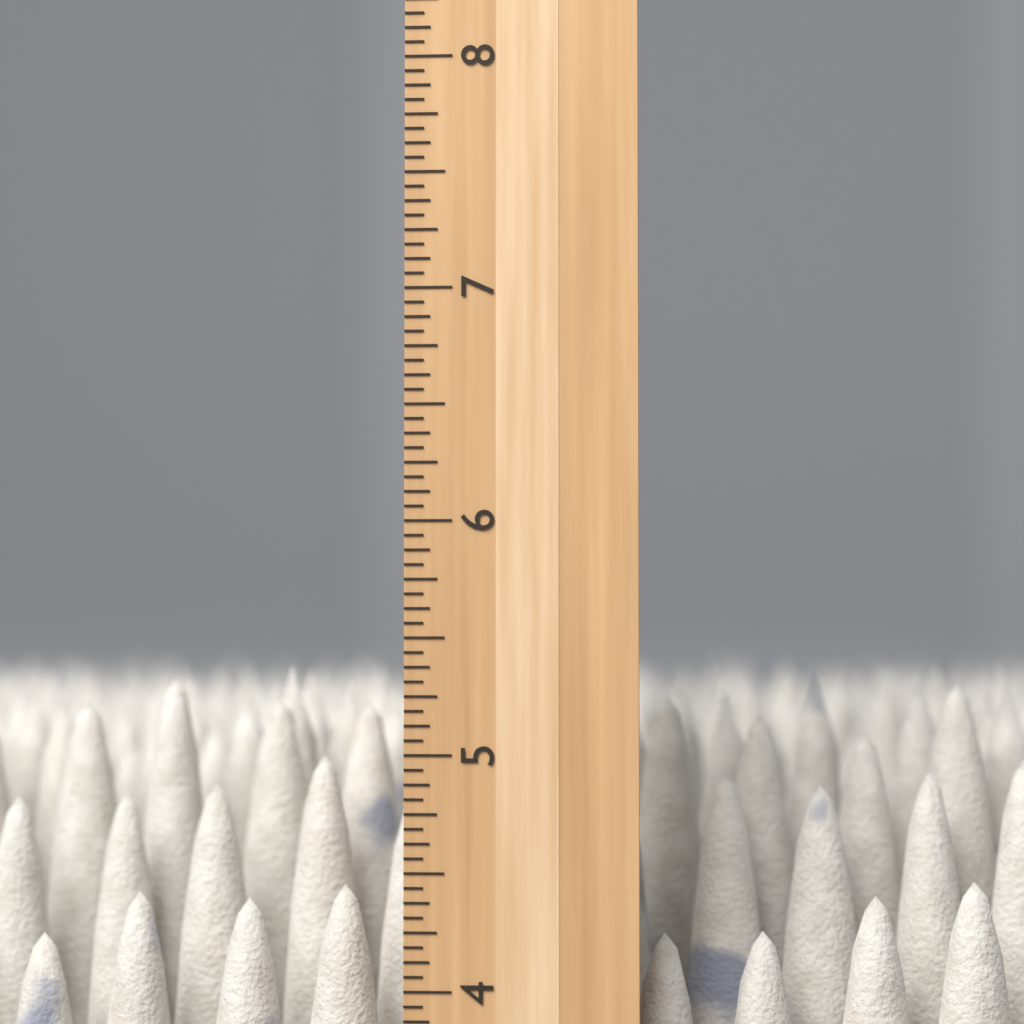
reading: 5.3750 inch
